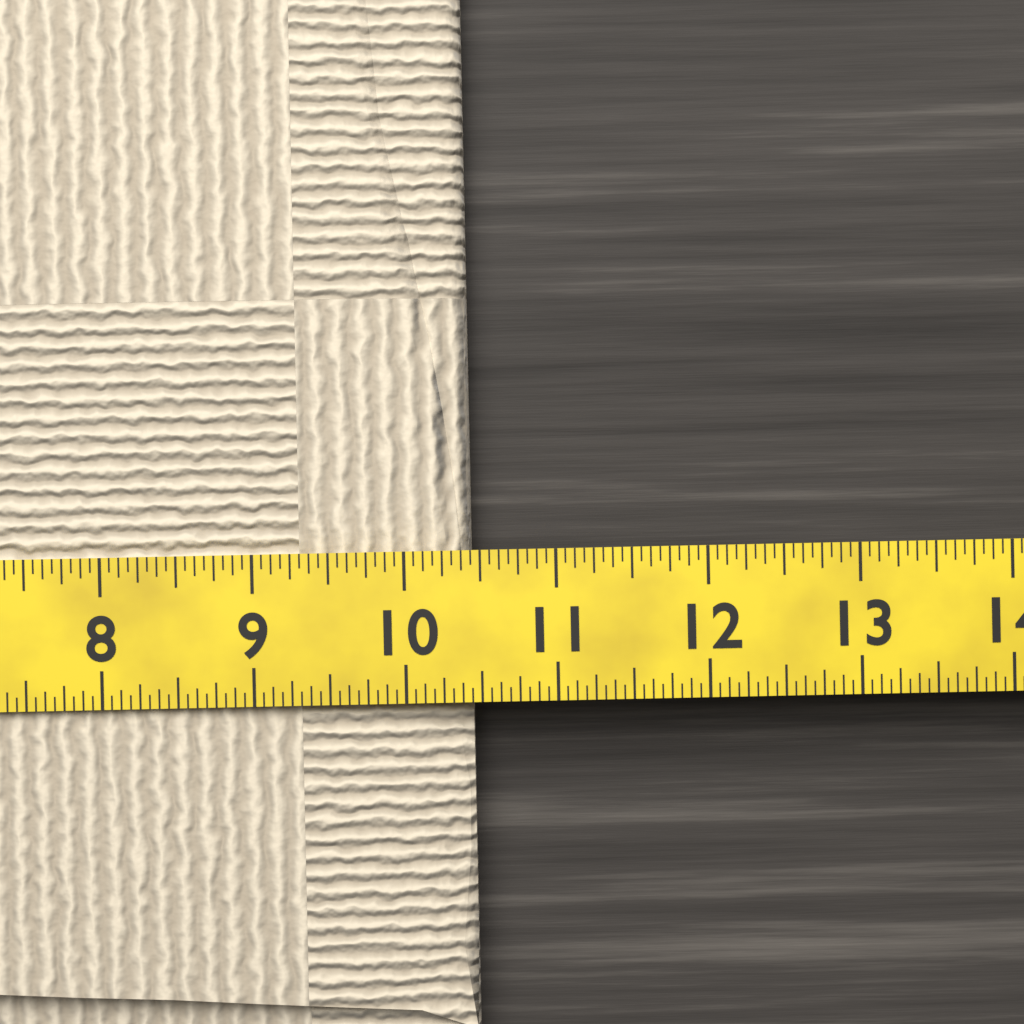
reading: 10.4375 (no unit)
